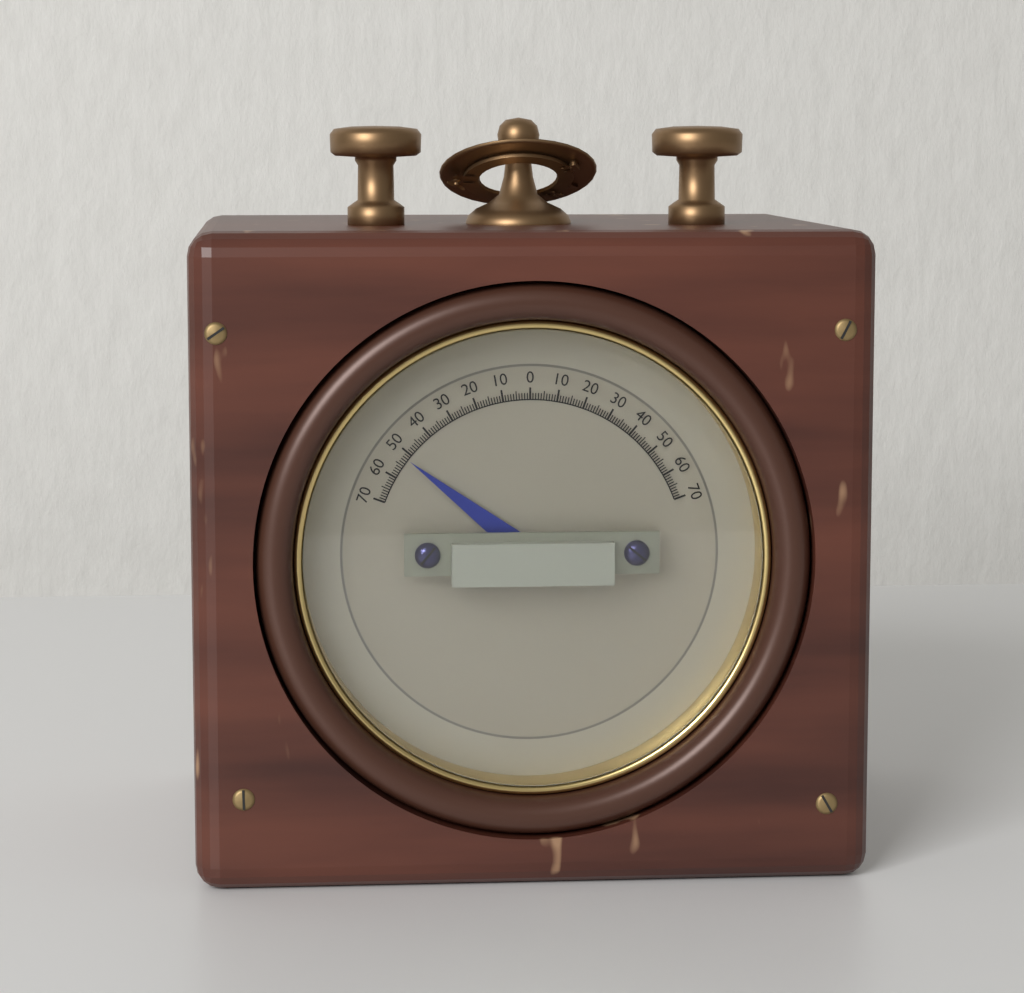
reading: -52 (no unit)
